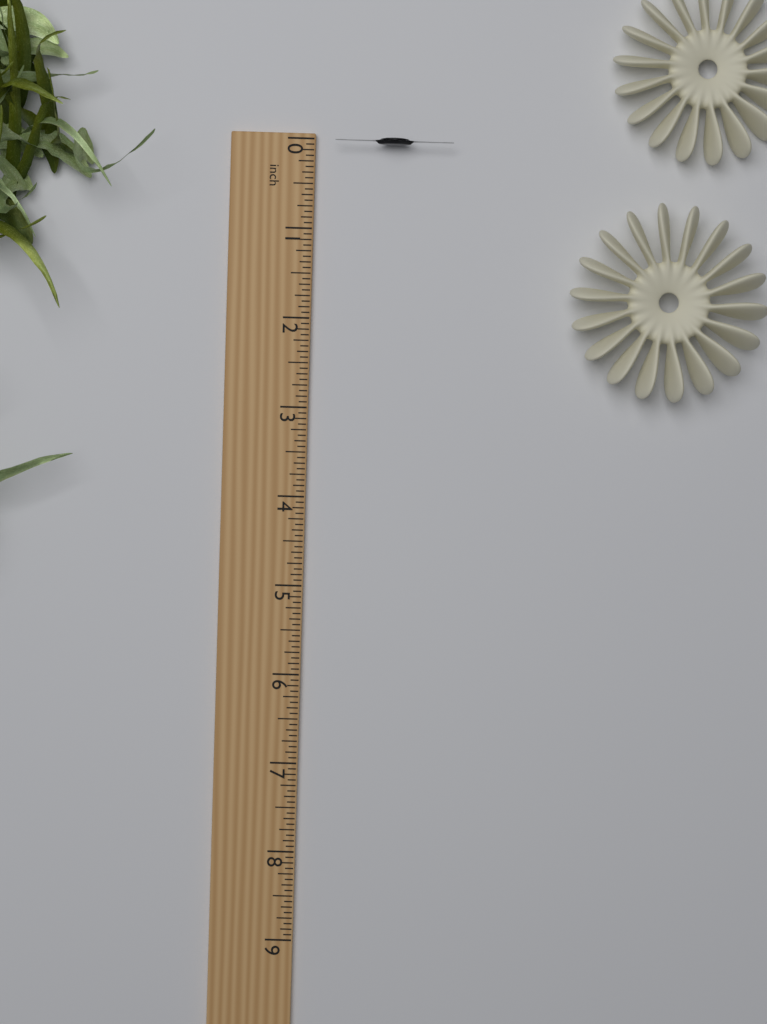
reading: 0.0625 inch
